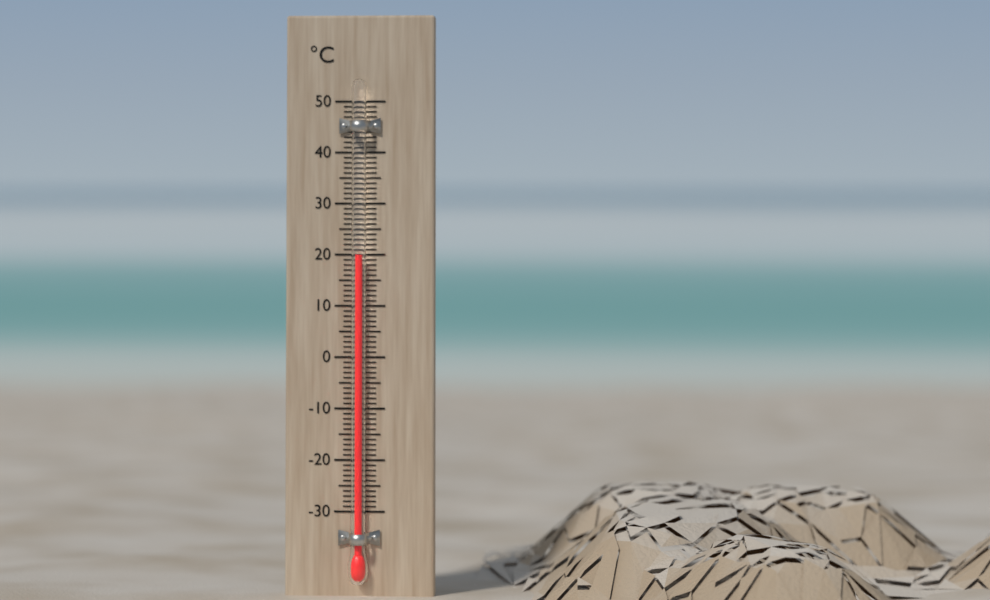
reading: 20 °C
